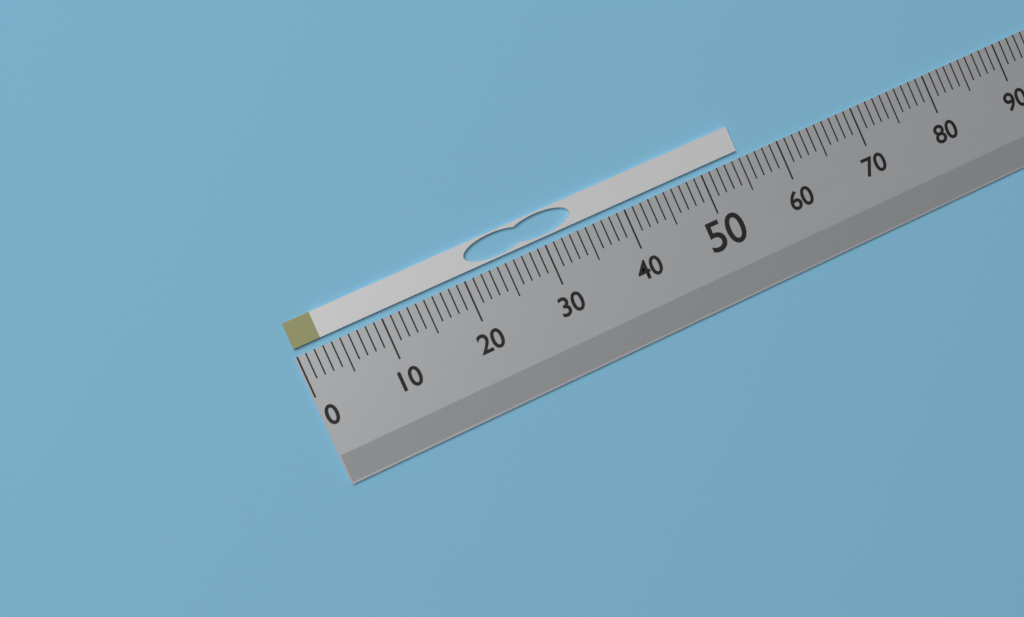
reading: 55 (no unit)
